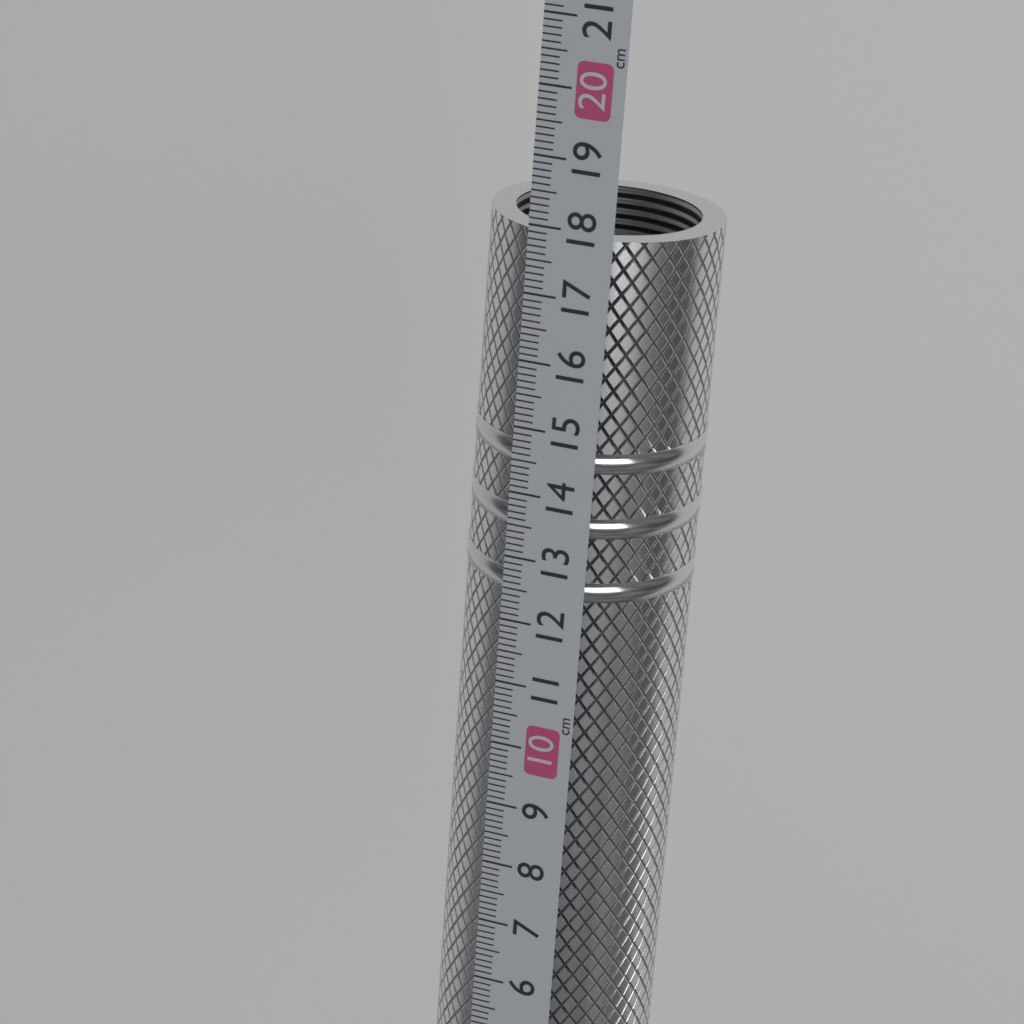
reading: 17.9 cm
